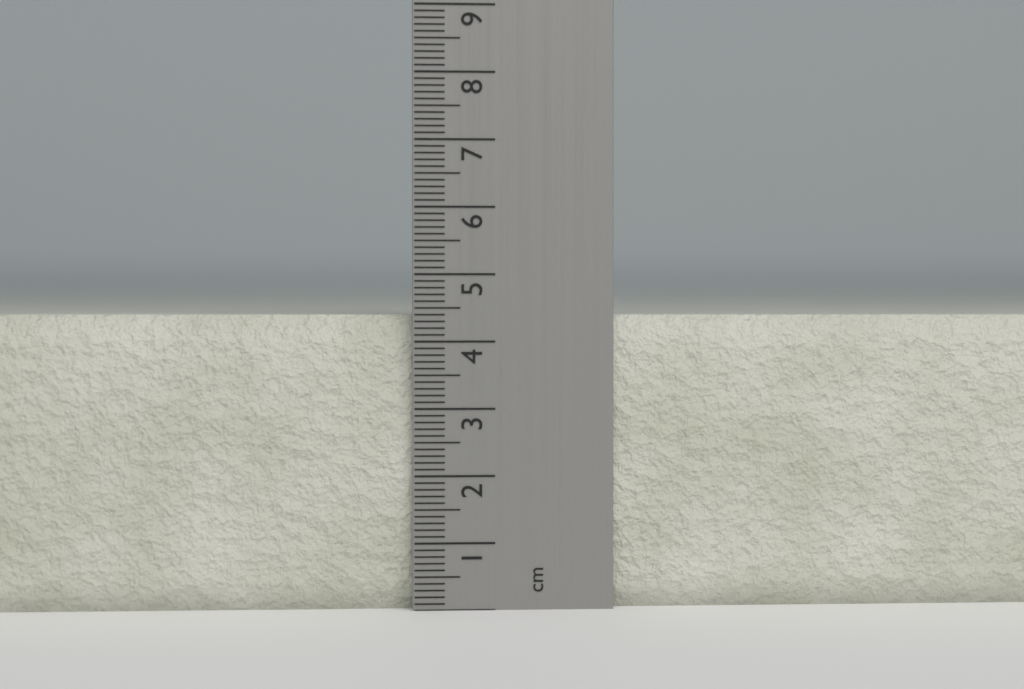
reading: 4.4 cm
